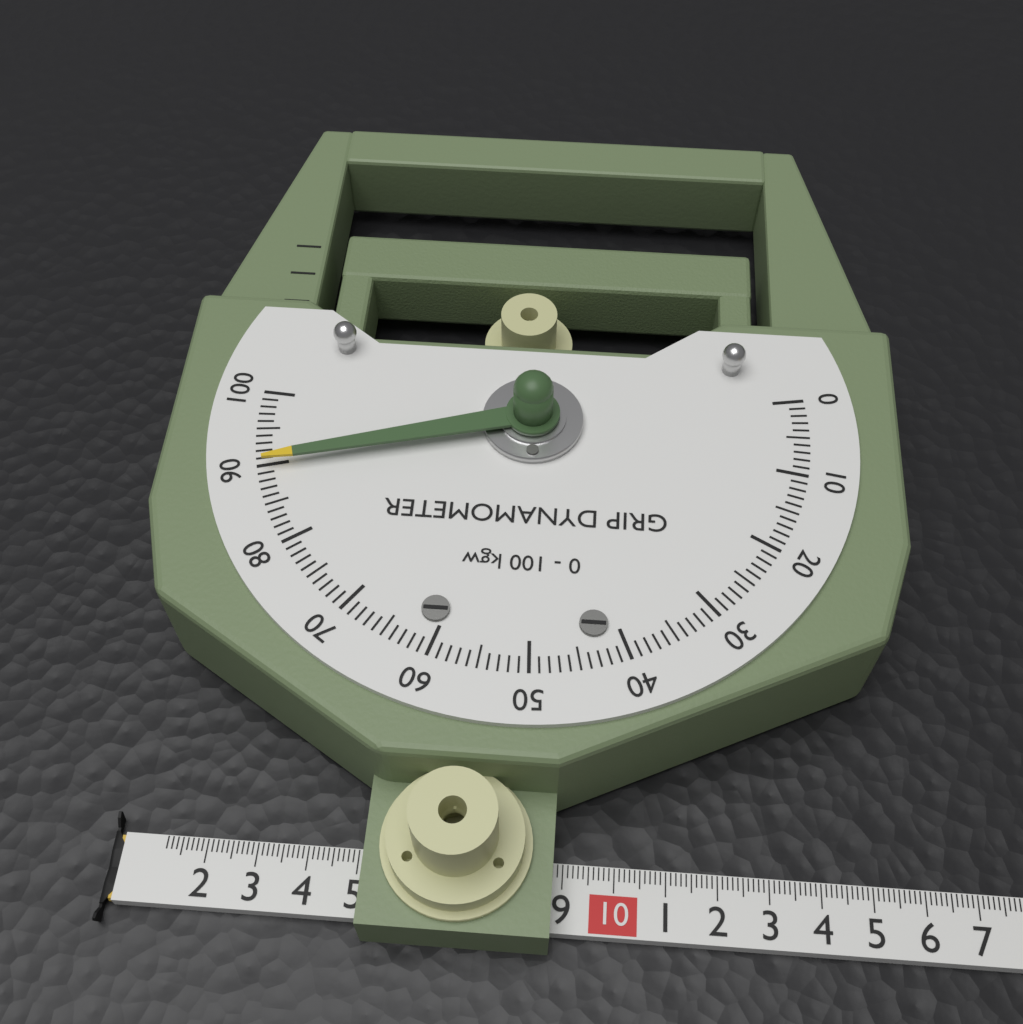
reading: 90 kgw
